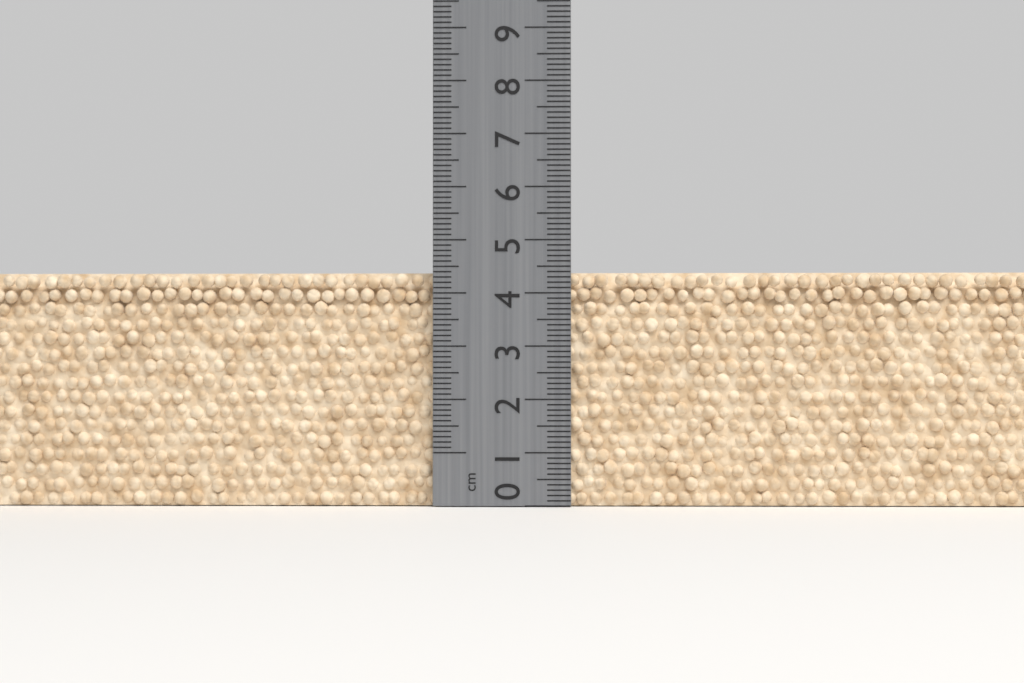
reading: 4.4 cm
